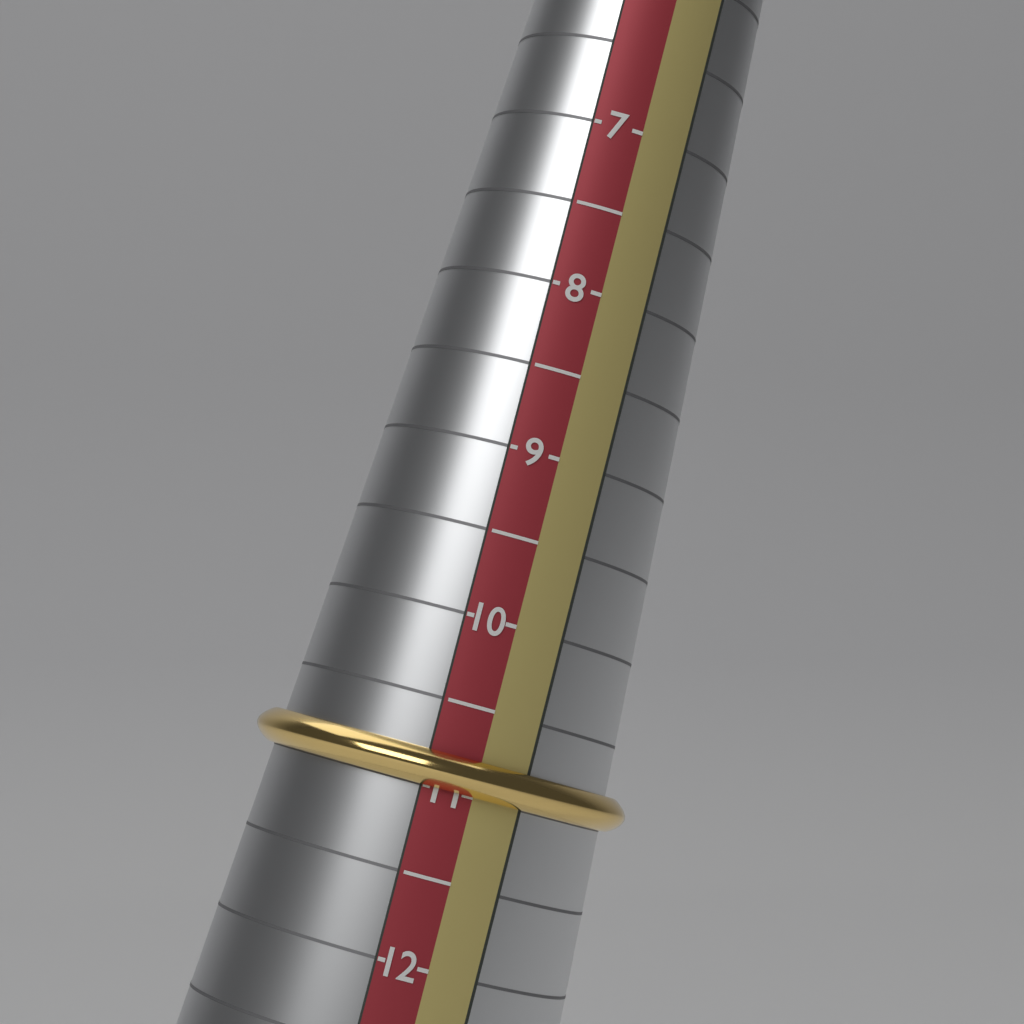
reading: 11.0 (no unit)
